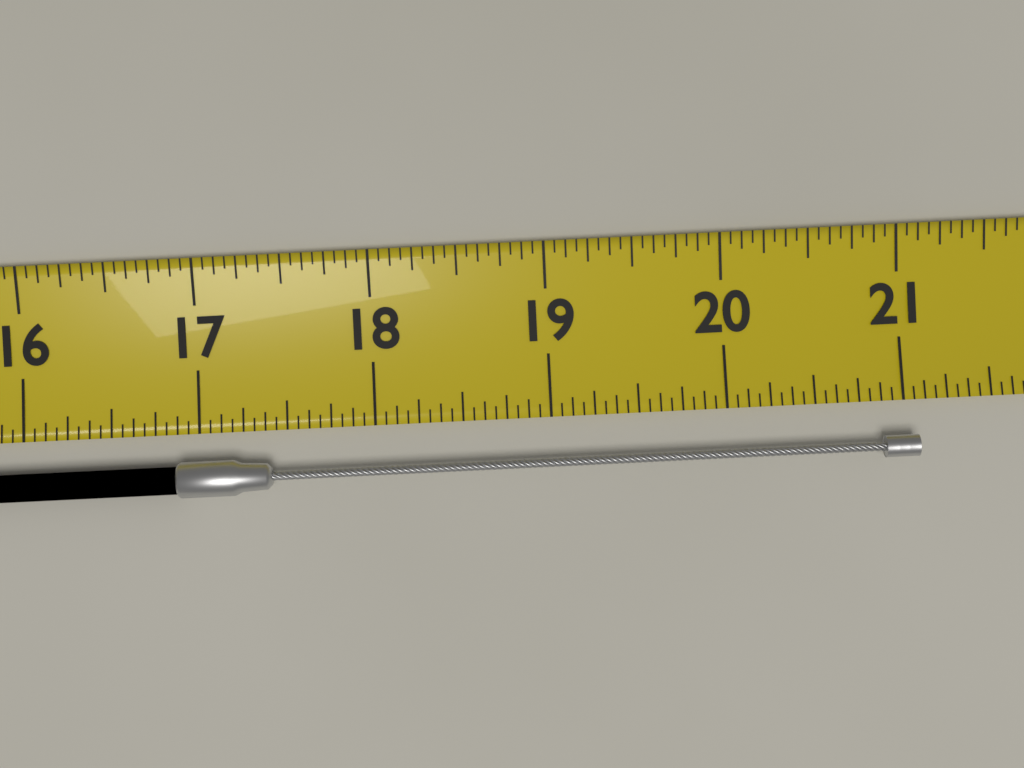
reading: 21.0625 (no unit)
